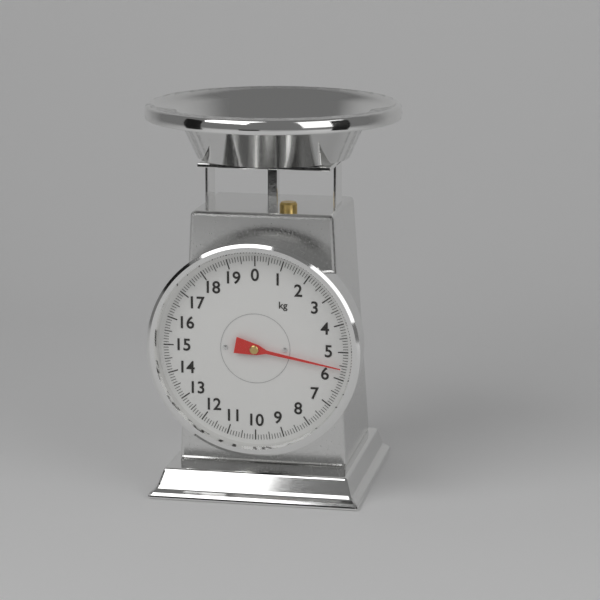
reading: 5.6 kg
